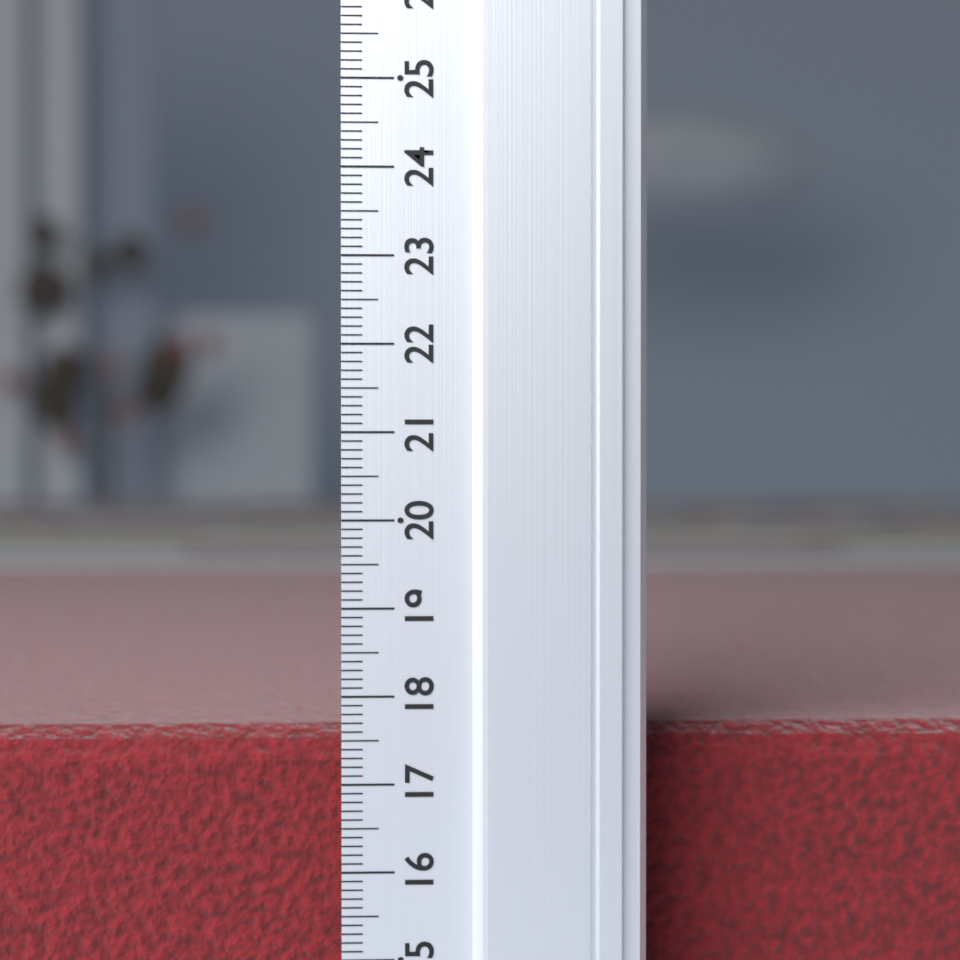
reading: 17.5 (no unit)
